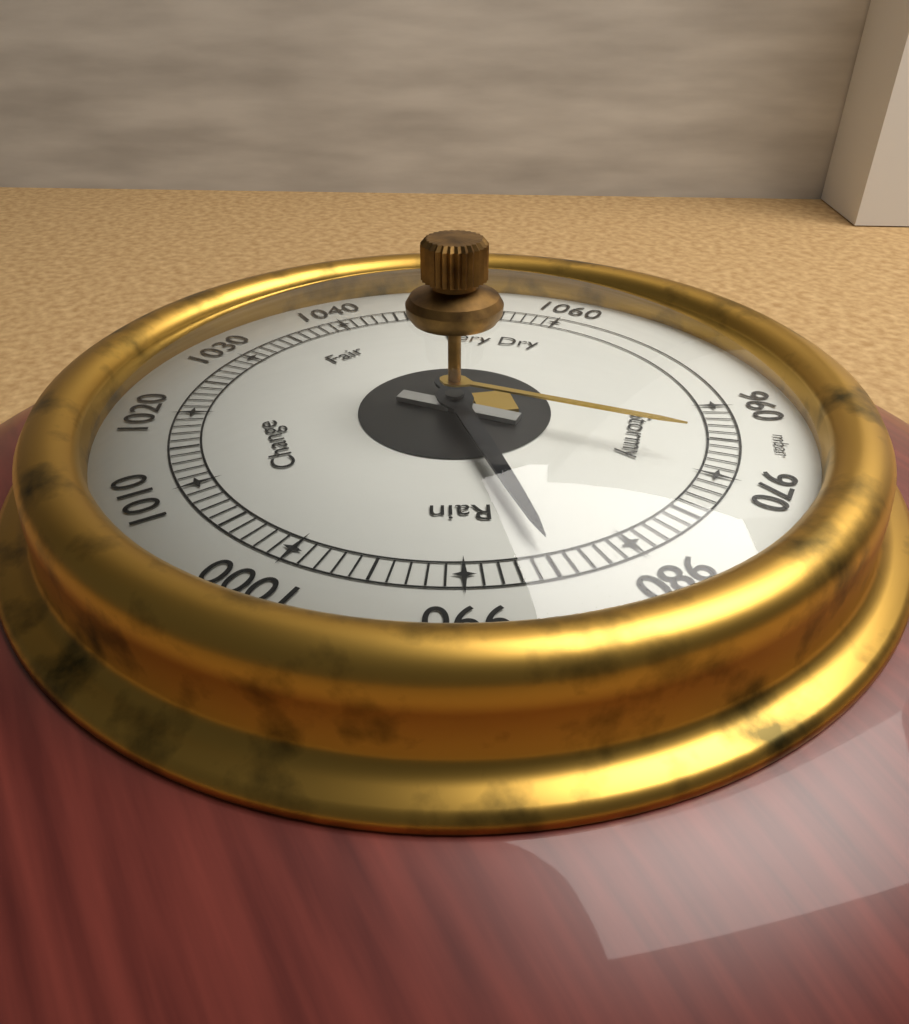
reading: 985 mbar
